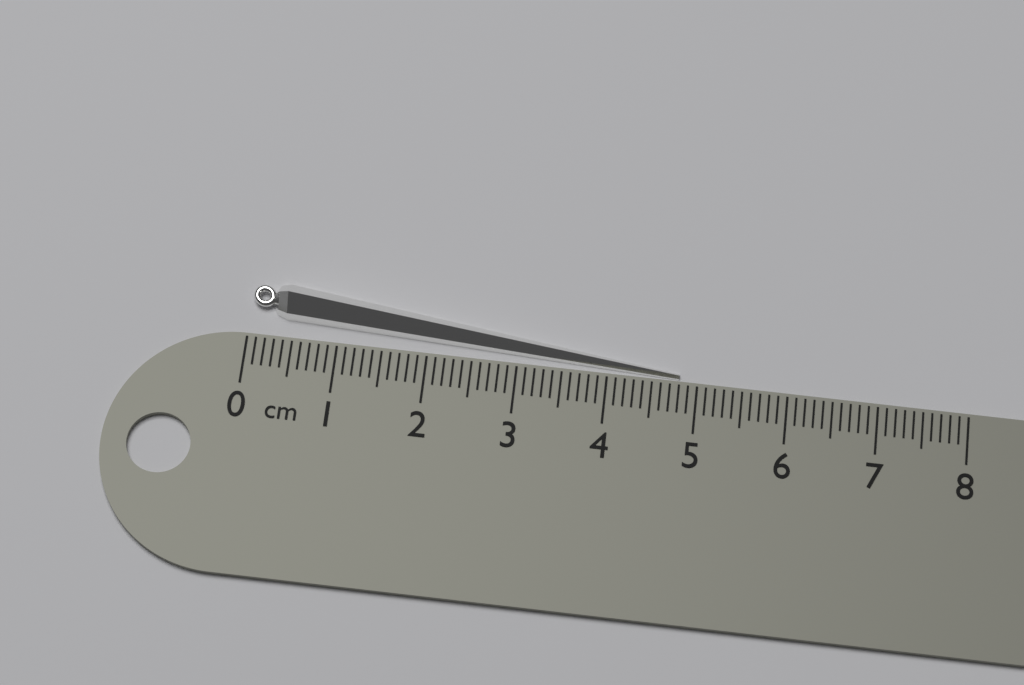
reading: 4.8 cm
